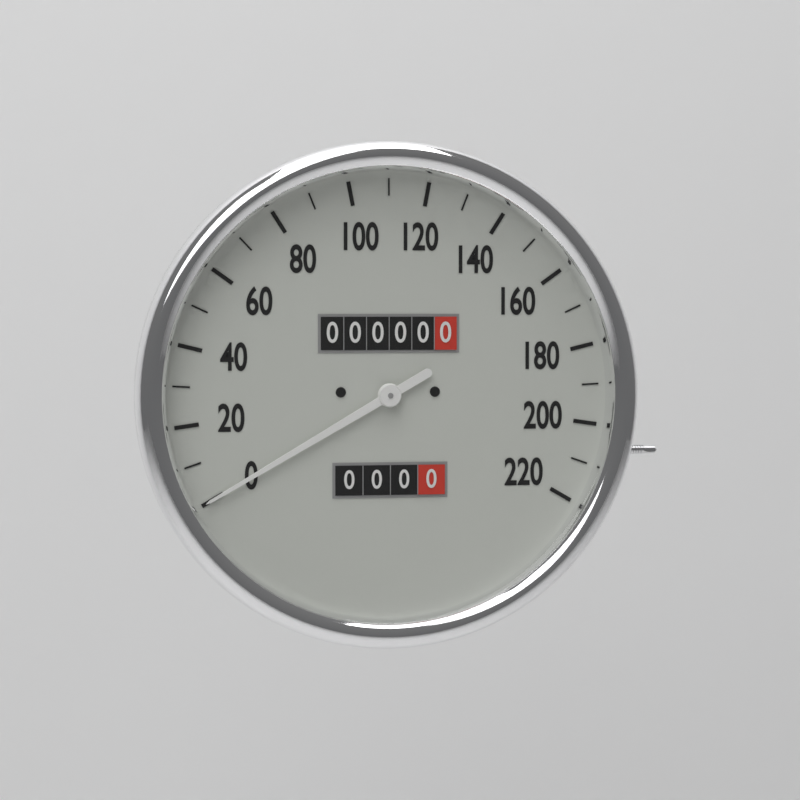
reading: 0 (no unit)
